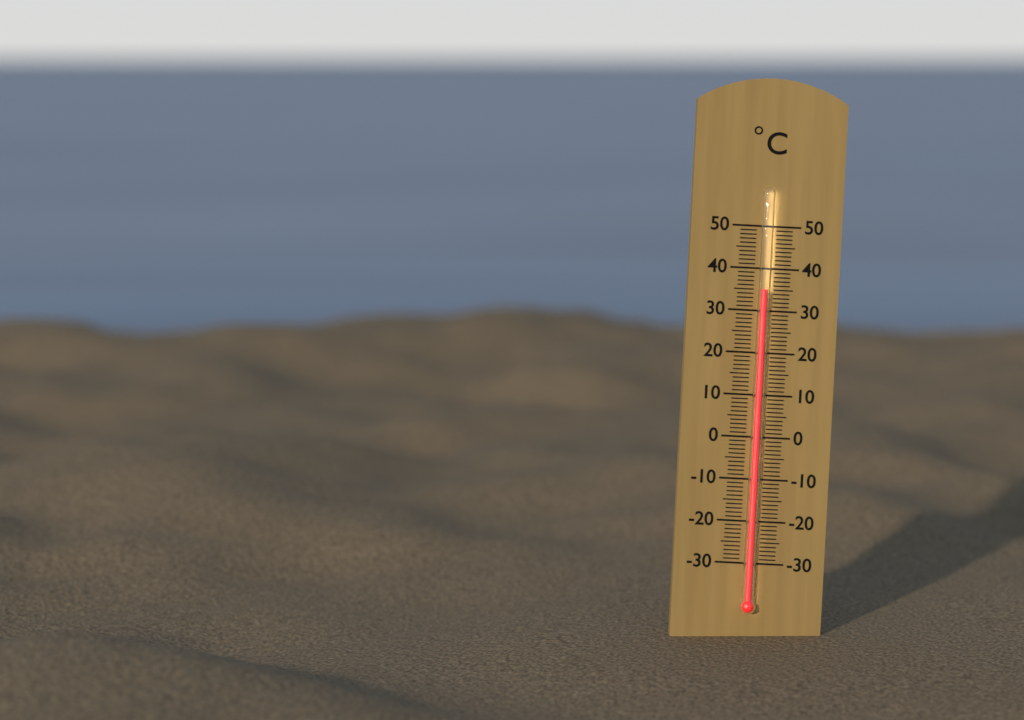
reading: 35 °C
